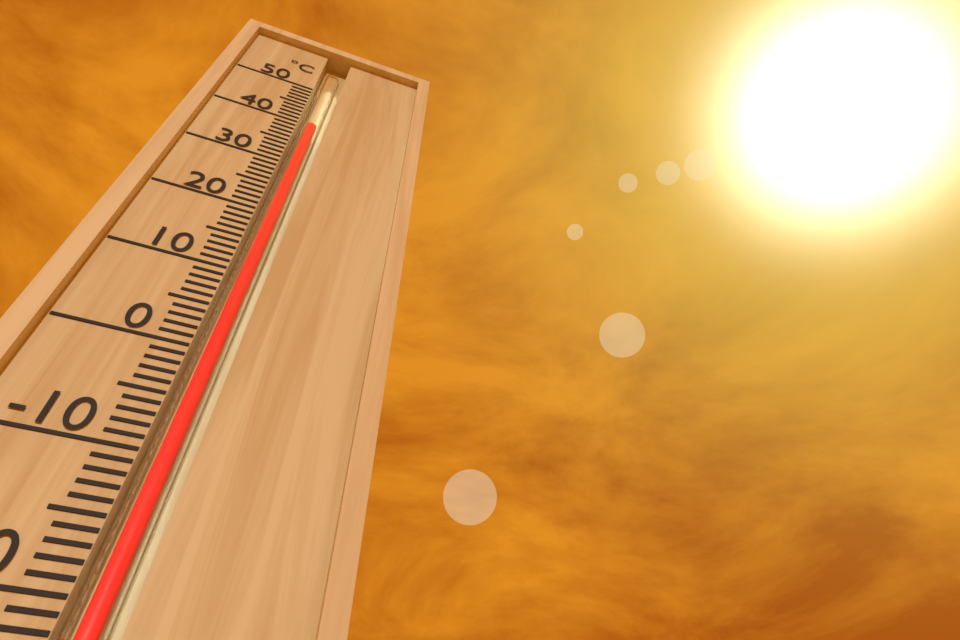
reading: 40 °C
